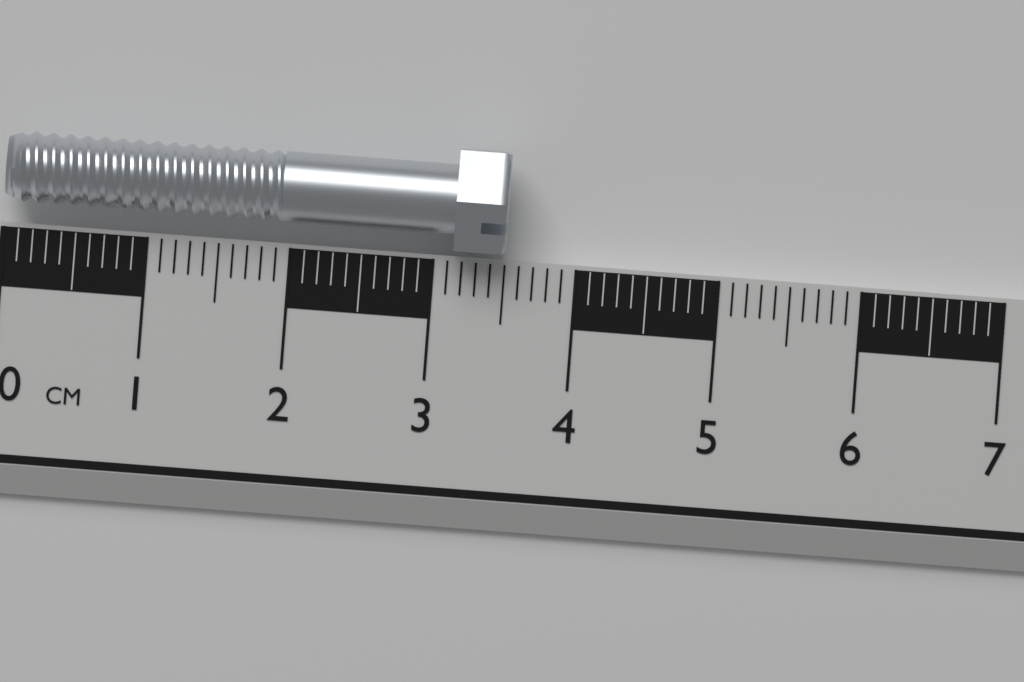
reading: 3.5 cm
